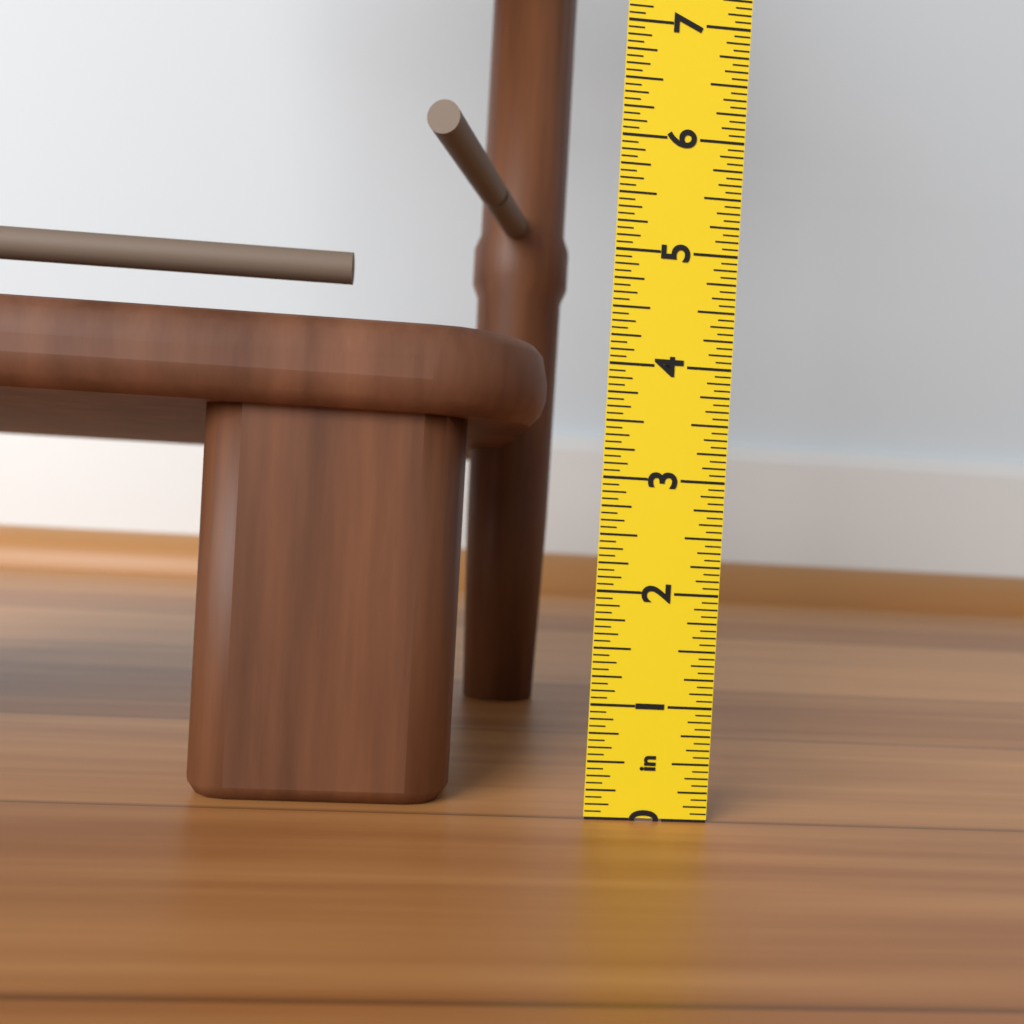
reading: 4.2500 in
